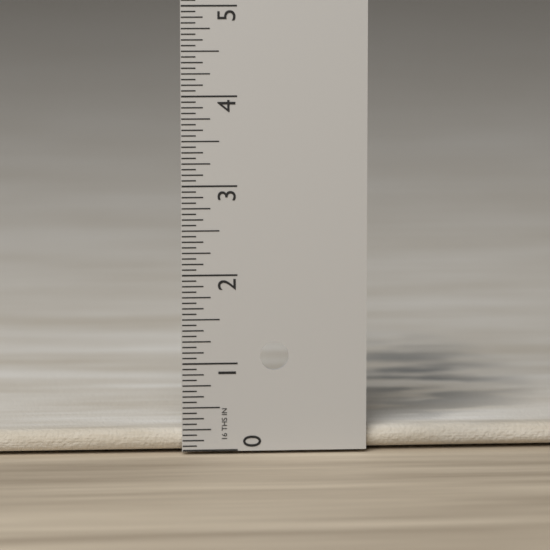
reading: 0.2500 in
